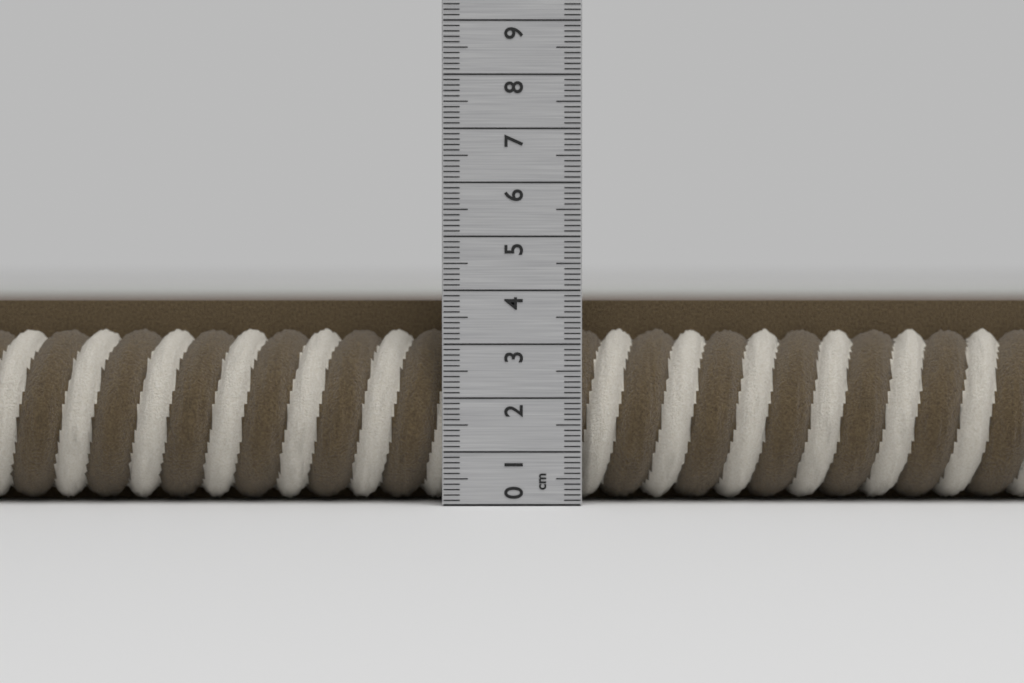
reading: 3.8 cm
